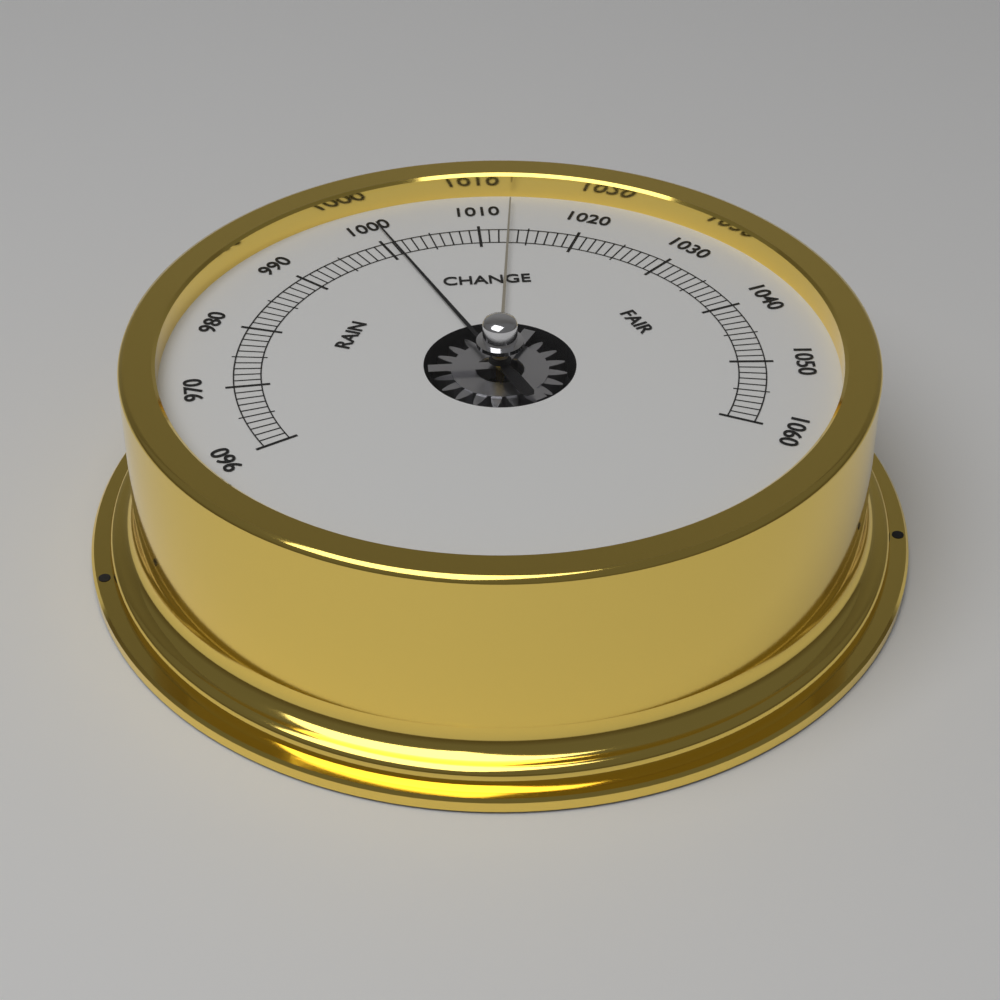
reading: 1001 (no unit)
